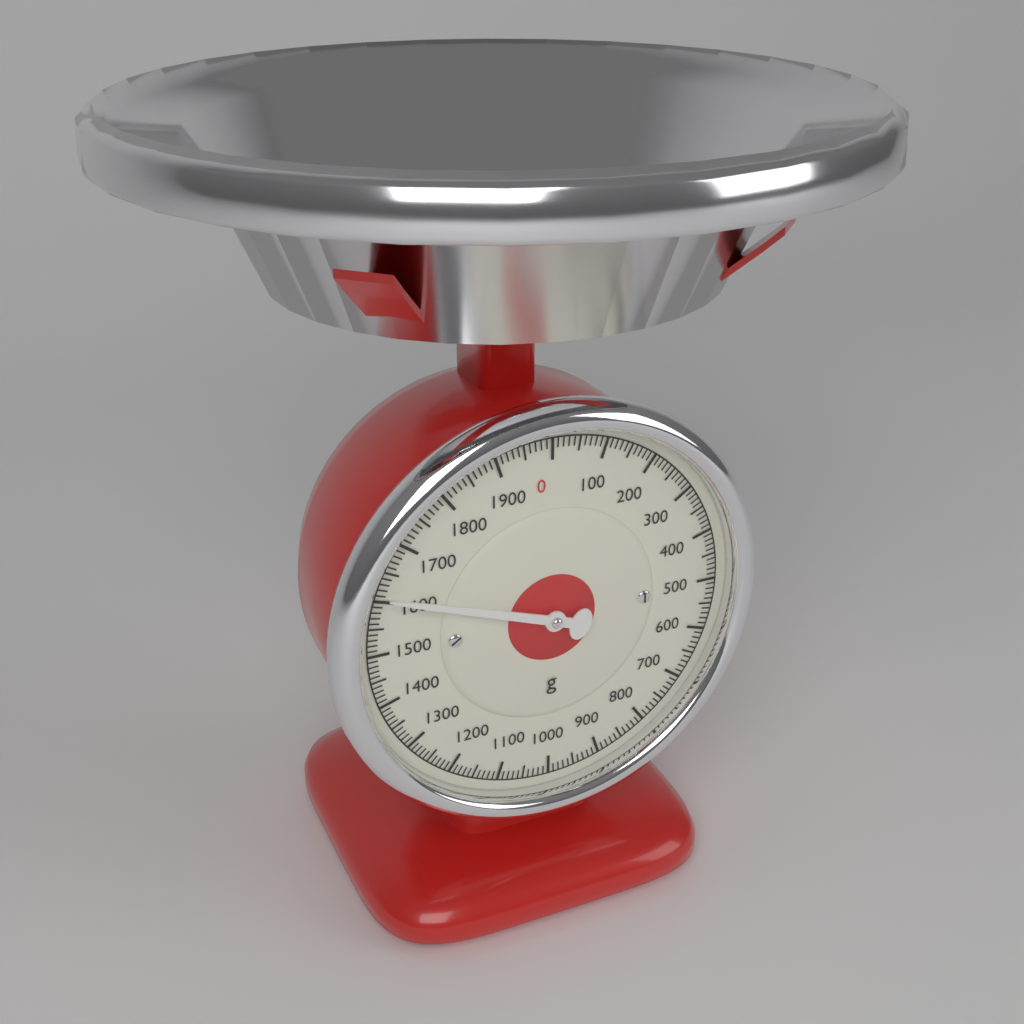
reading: 1610 g
